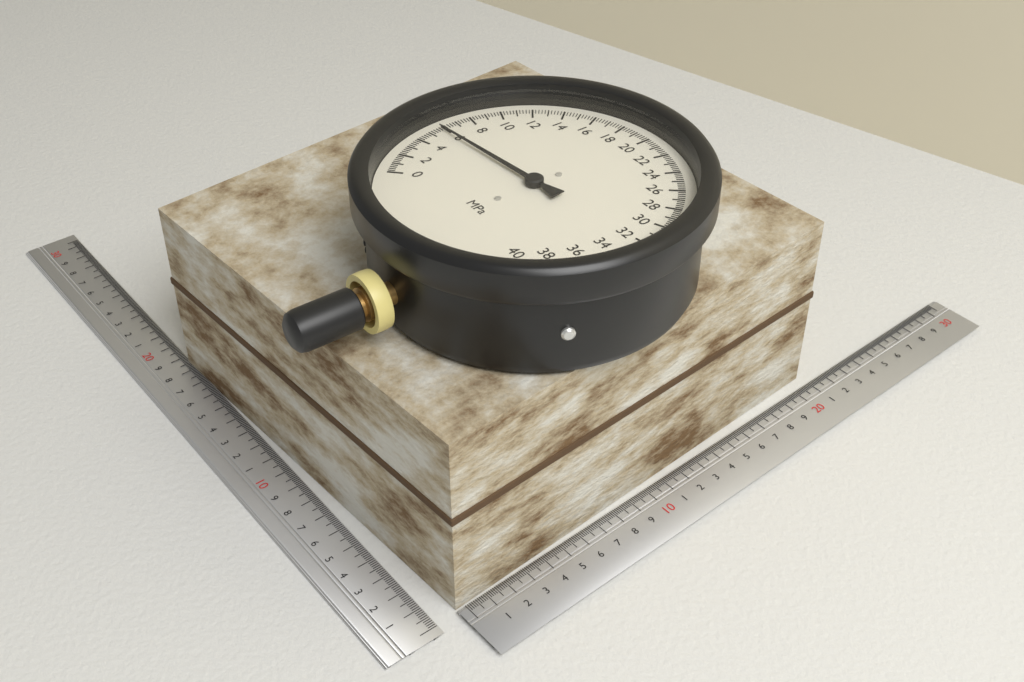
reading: 5.8 MPa
